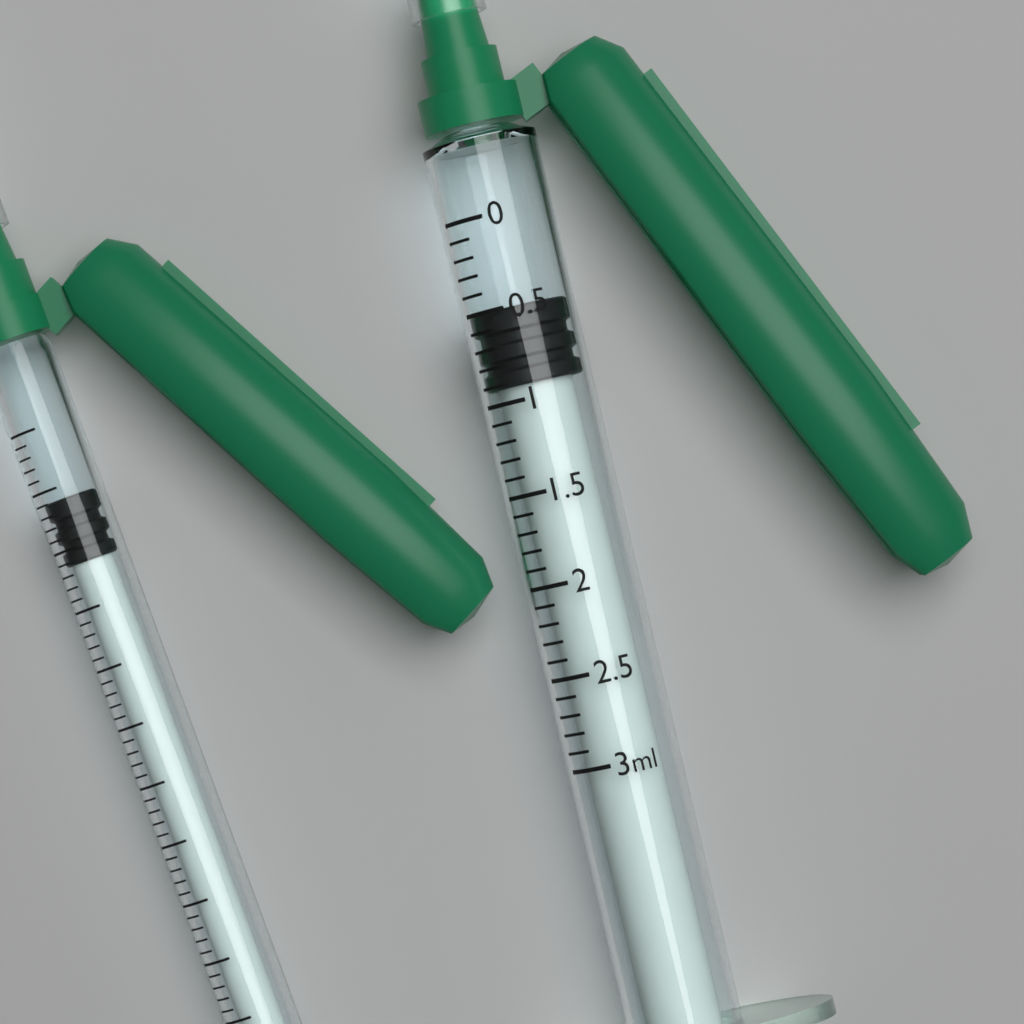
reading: 0.5 ml
